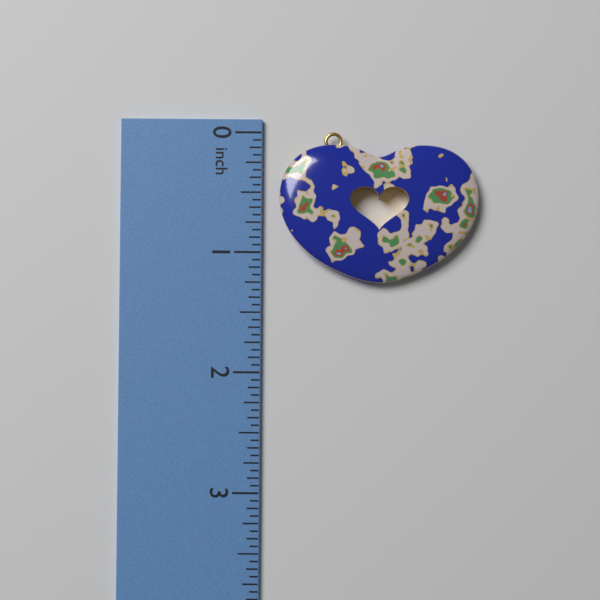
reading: 1.2500 in
